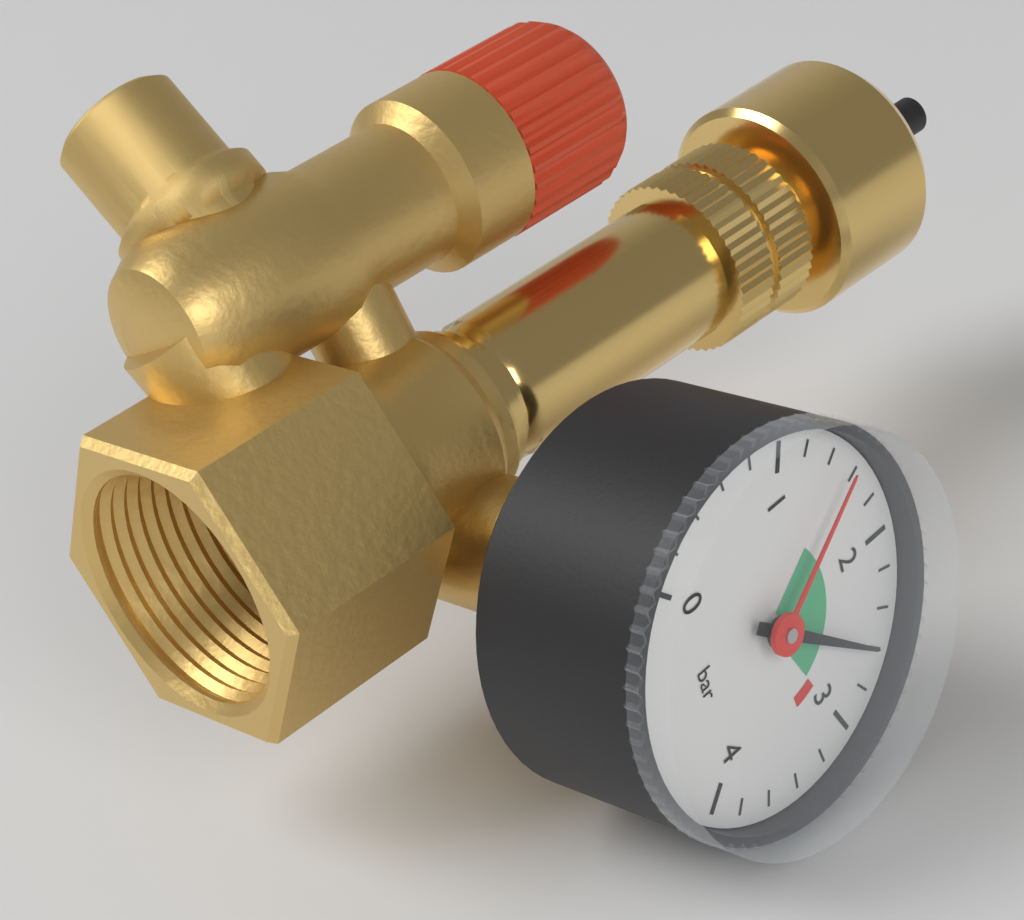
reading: 2.6 bar
